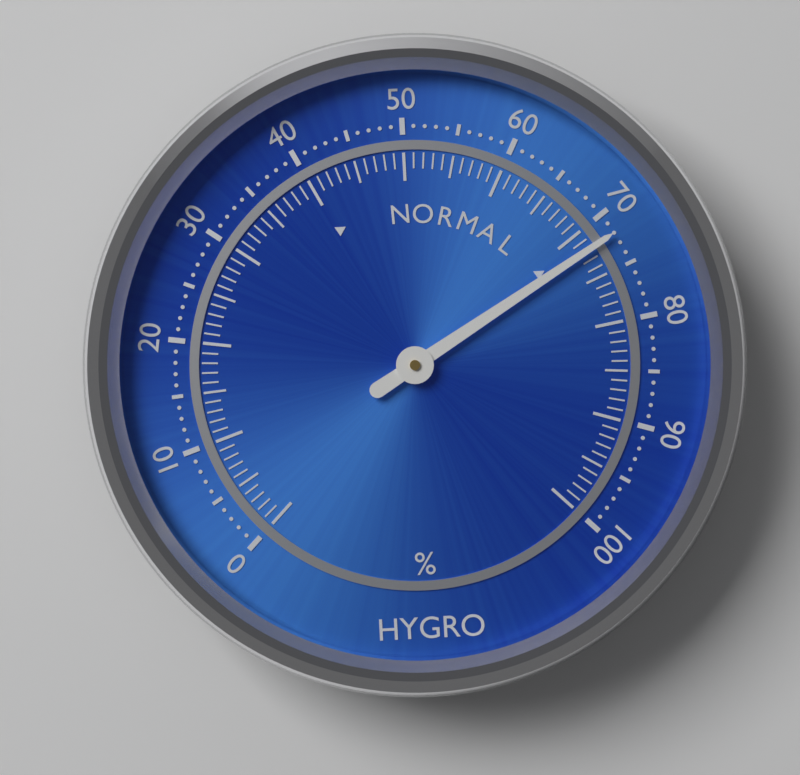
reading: 72 %
